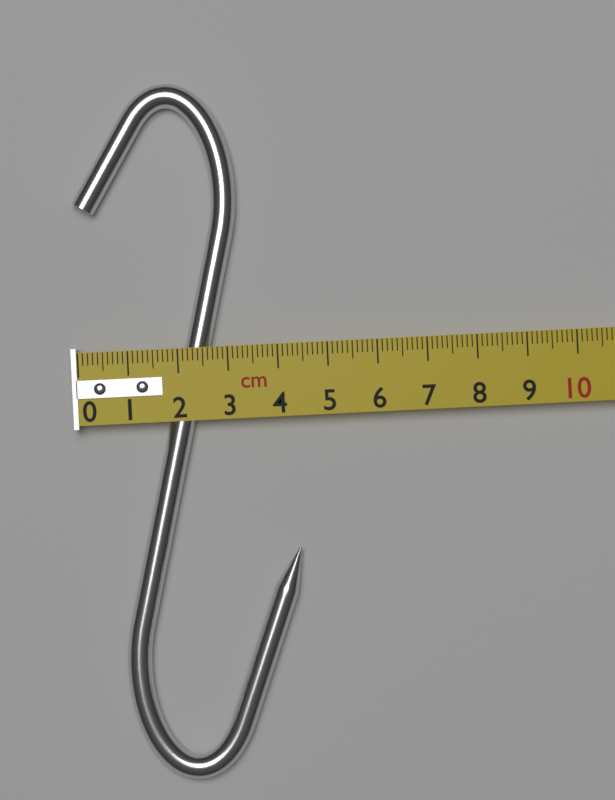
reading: 4.3 cm
